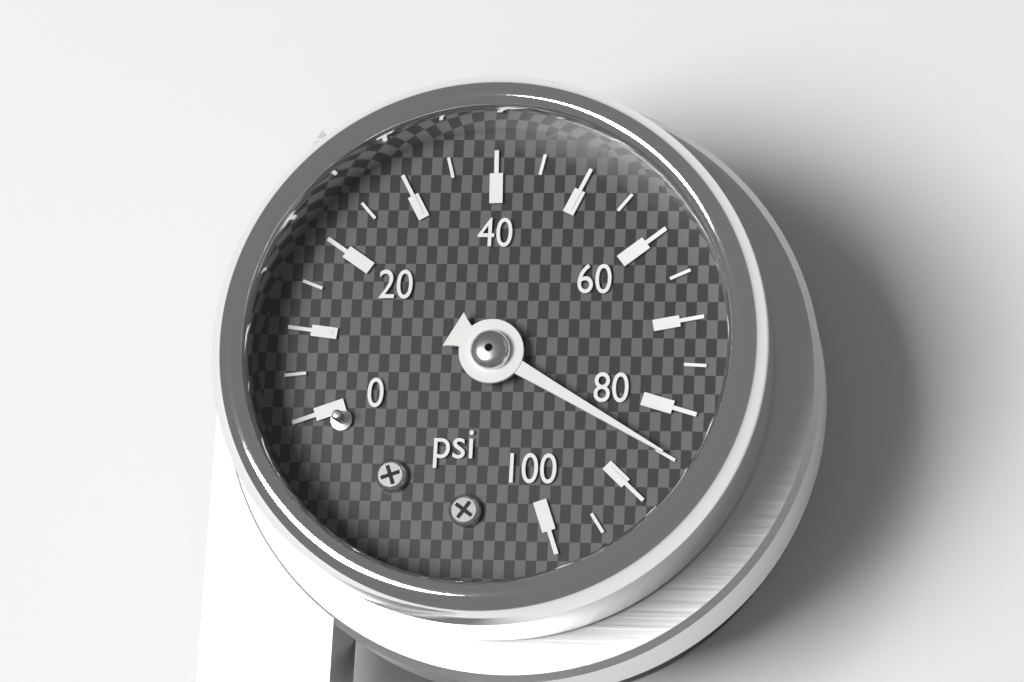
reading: 85 psi
